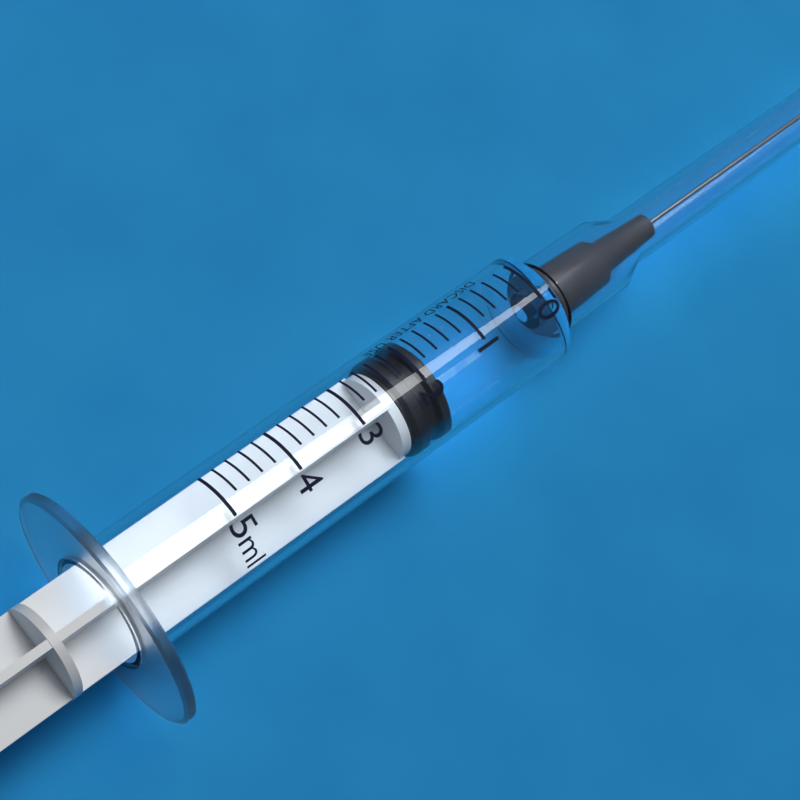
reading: 1.8 ml
